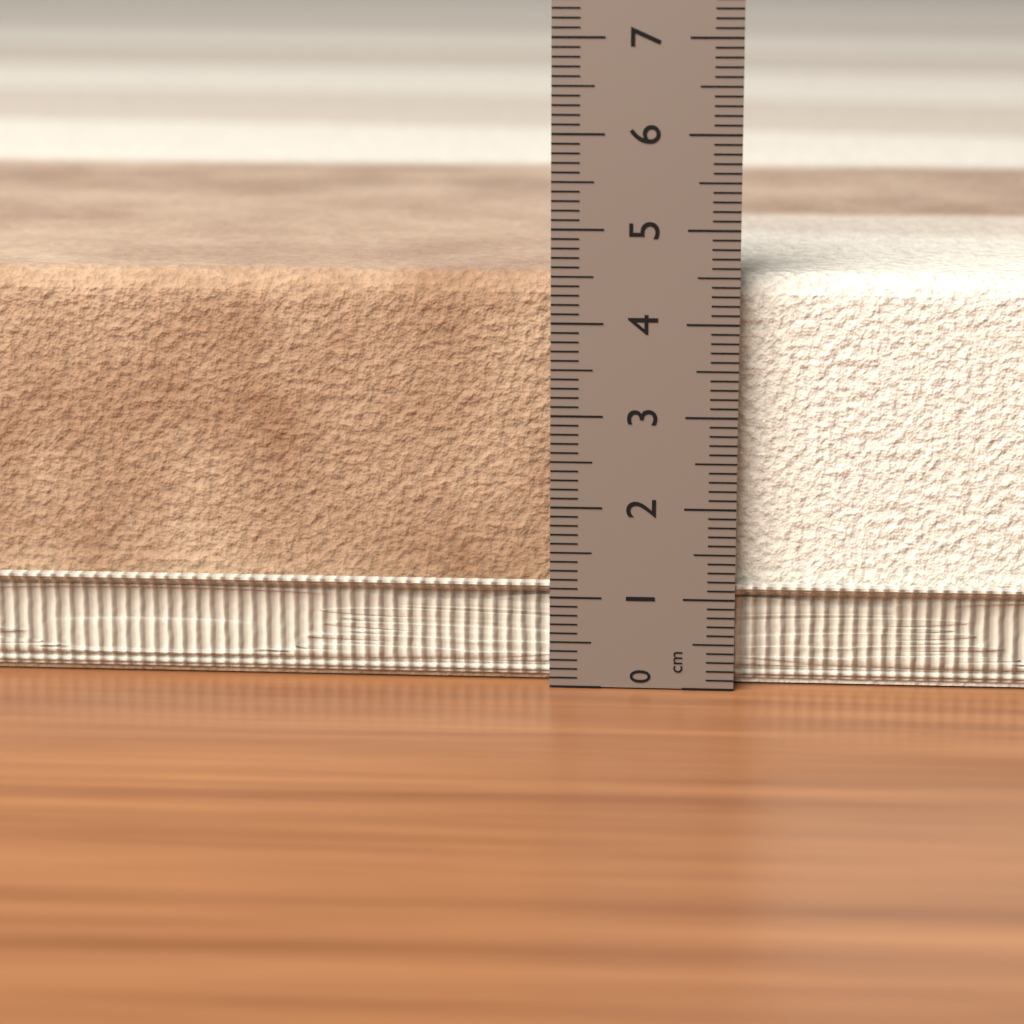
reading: 4.5 cm
